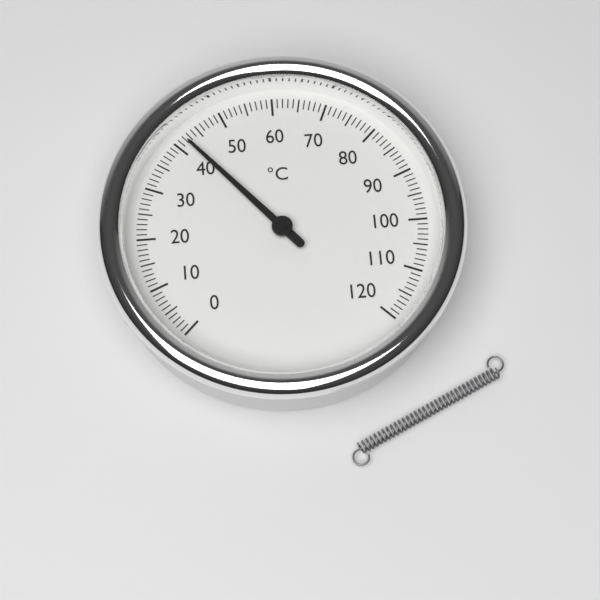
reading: 42 °C
